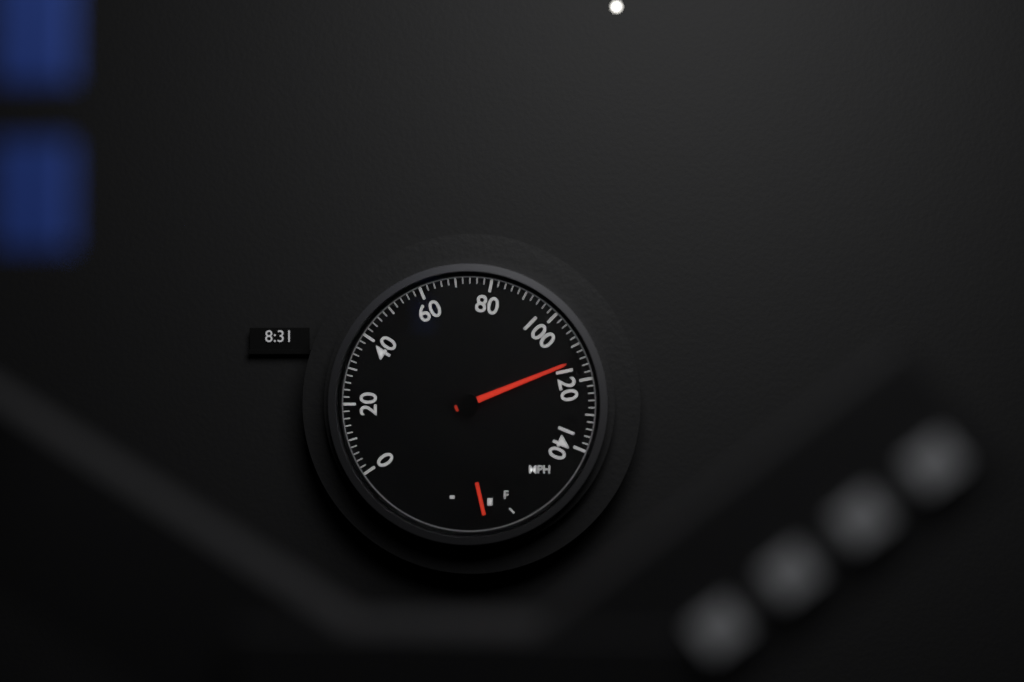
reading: 114 mph
